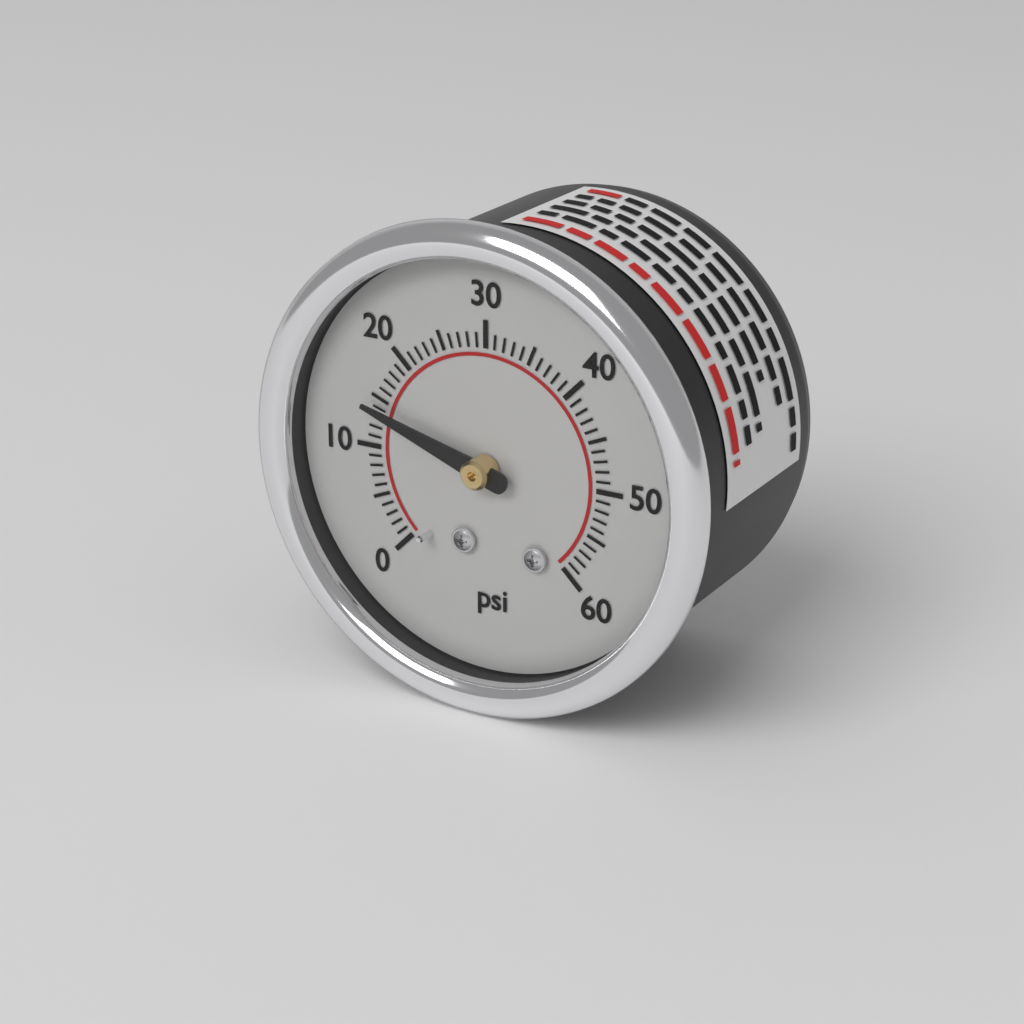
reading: 14 psi
